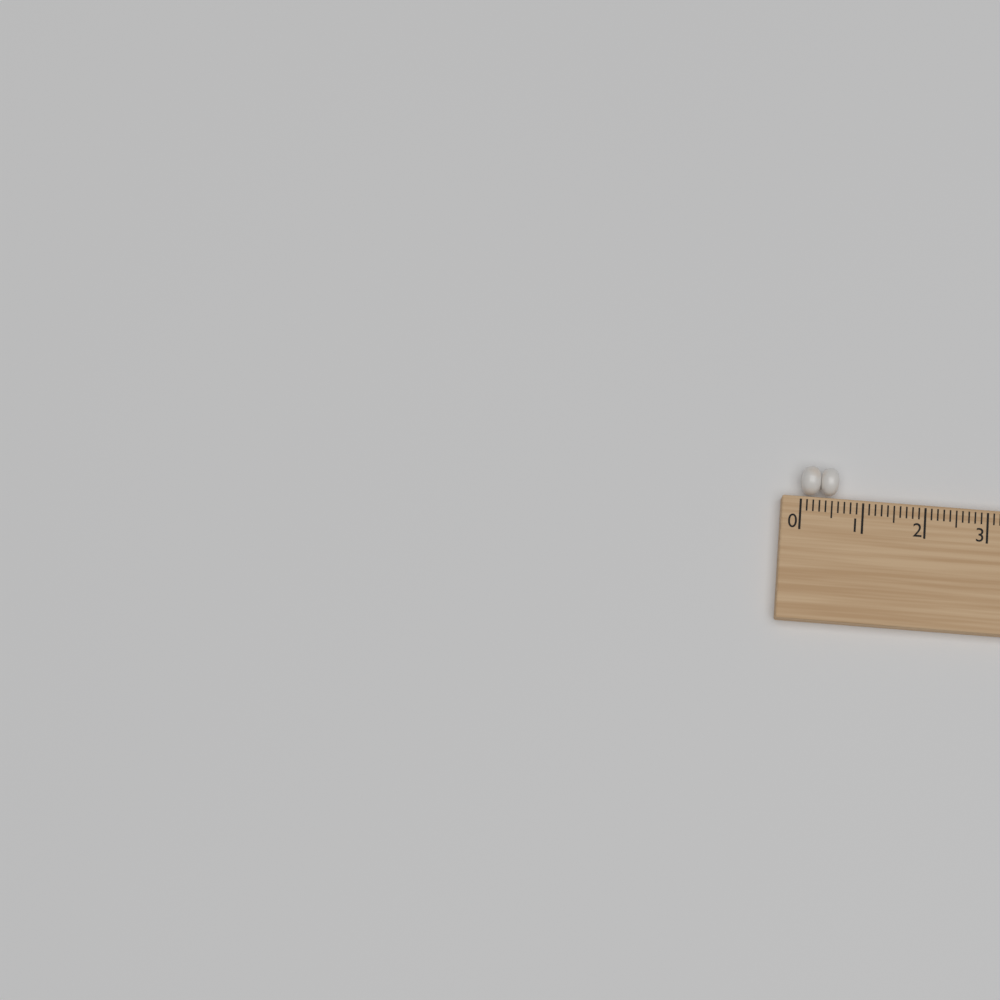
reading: 0.6 (no unit)
